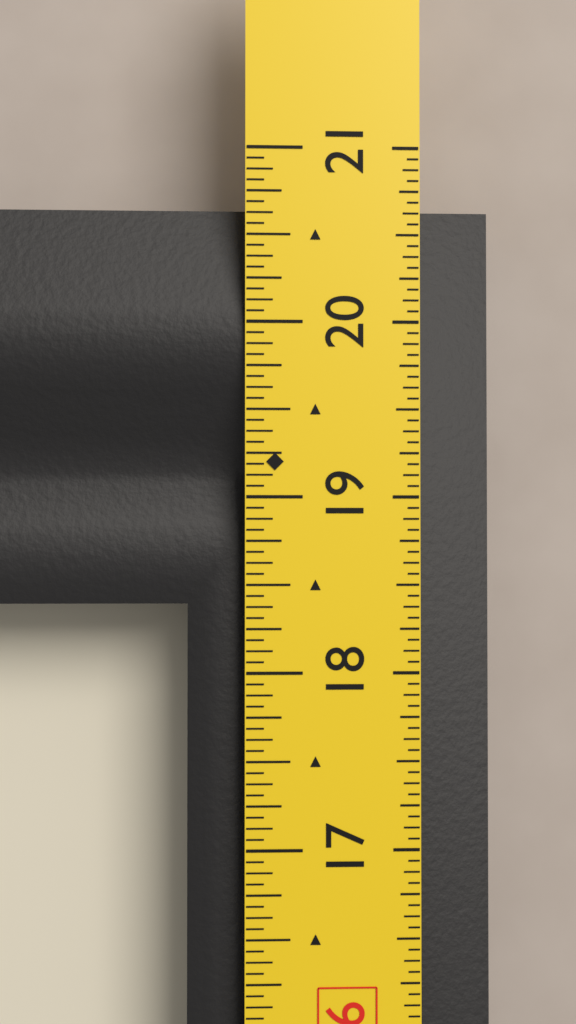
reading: 20.6875 in
